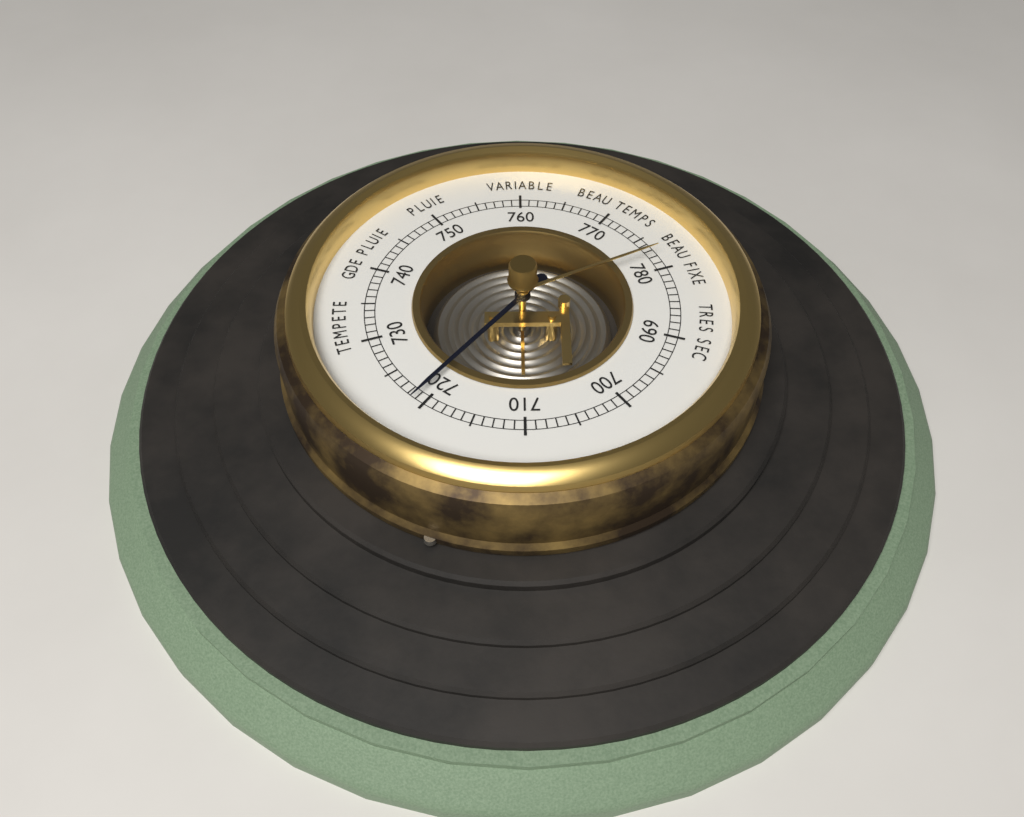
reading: 721 (no unit)
